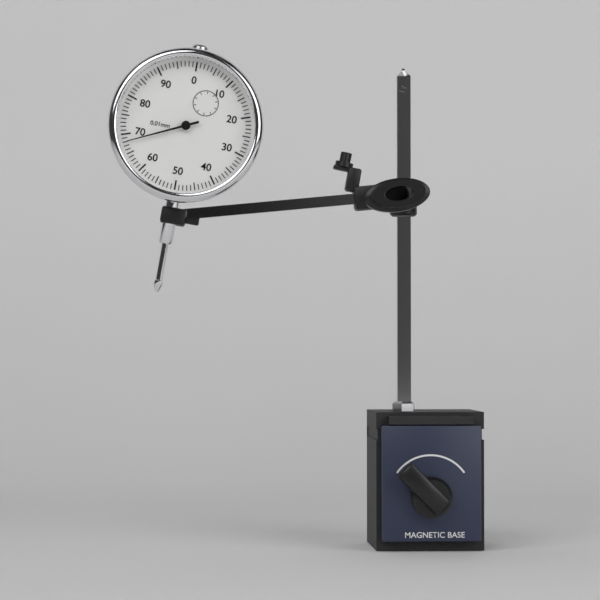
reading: 0.68 mm
